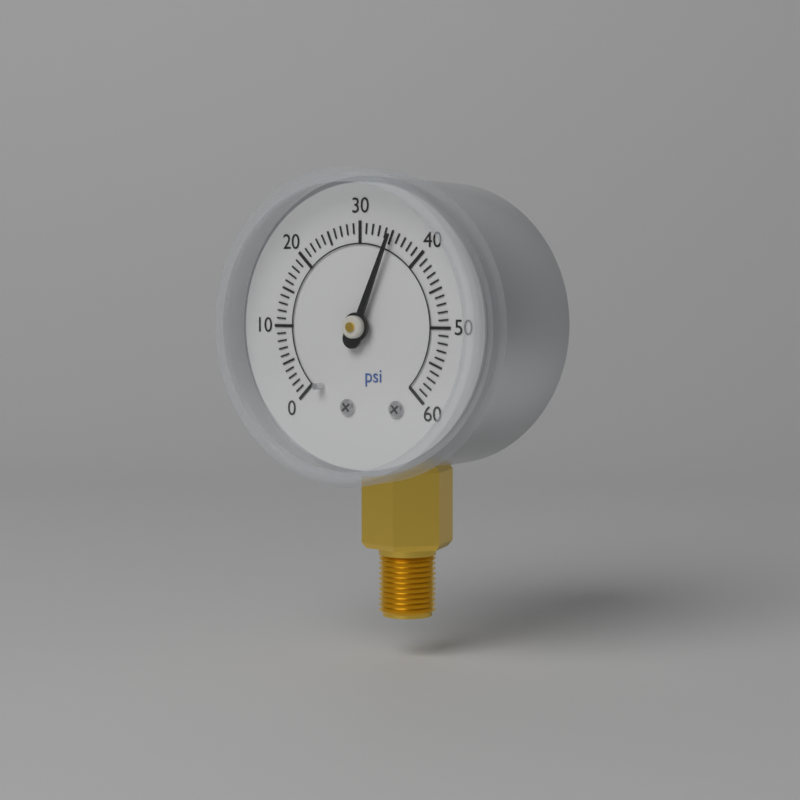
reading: 35 psi
